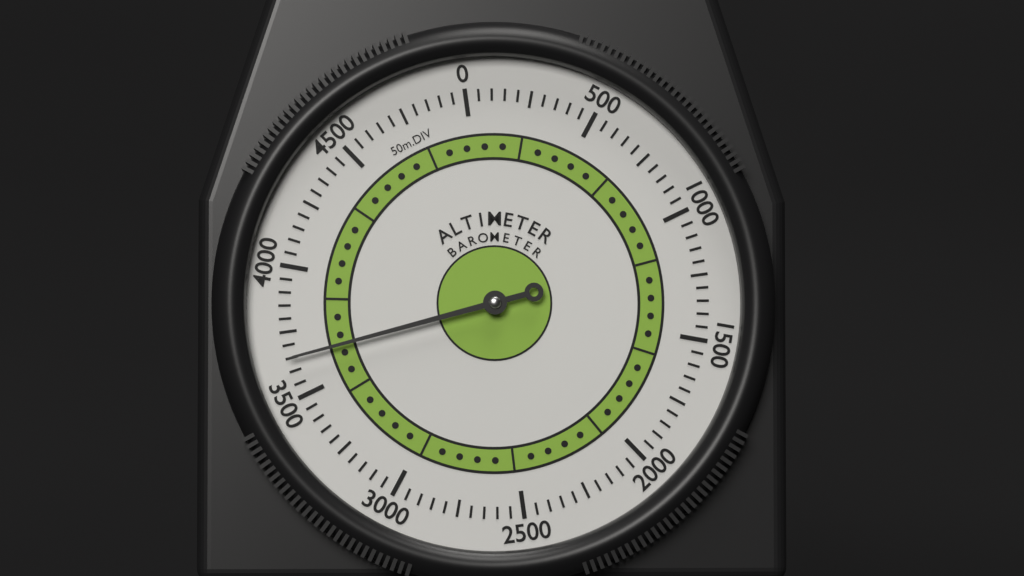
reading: 3650 m
